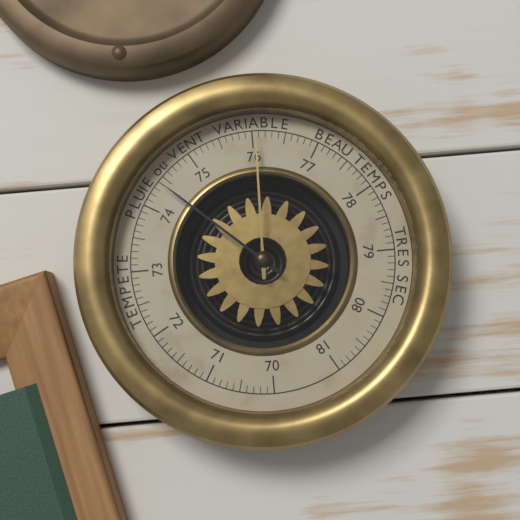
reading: 74.4 (no unit)
